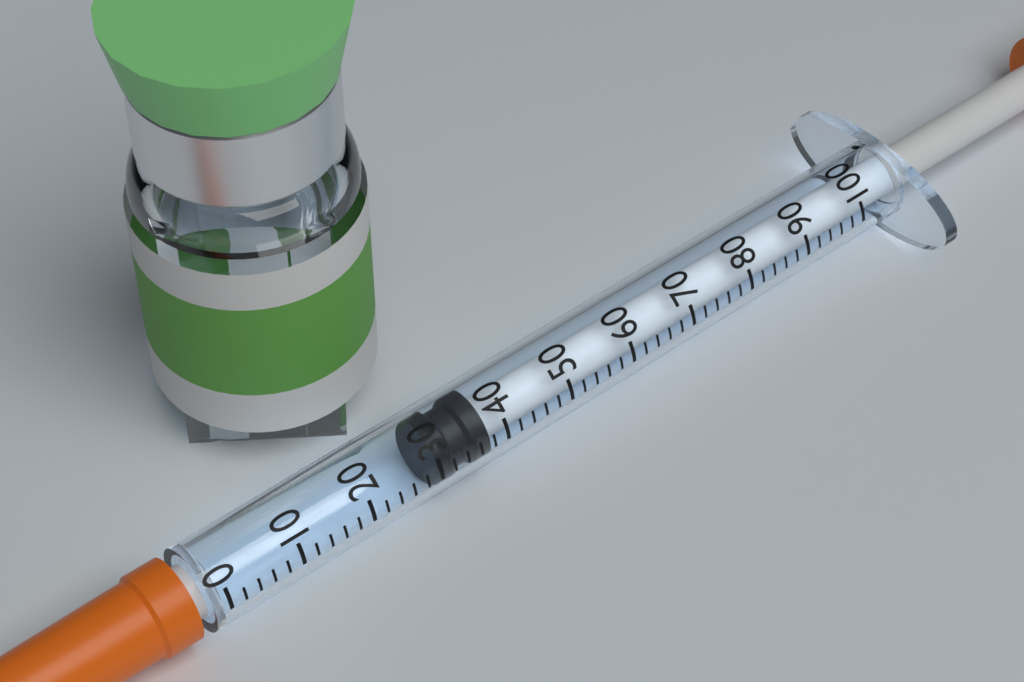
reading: 30 (no unit)
